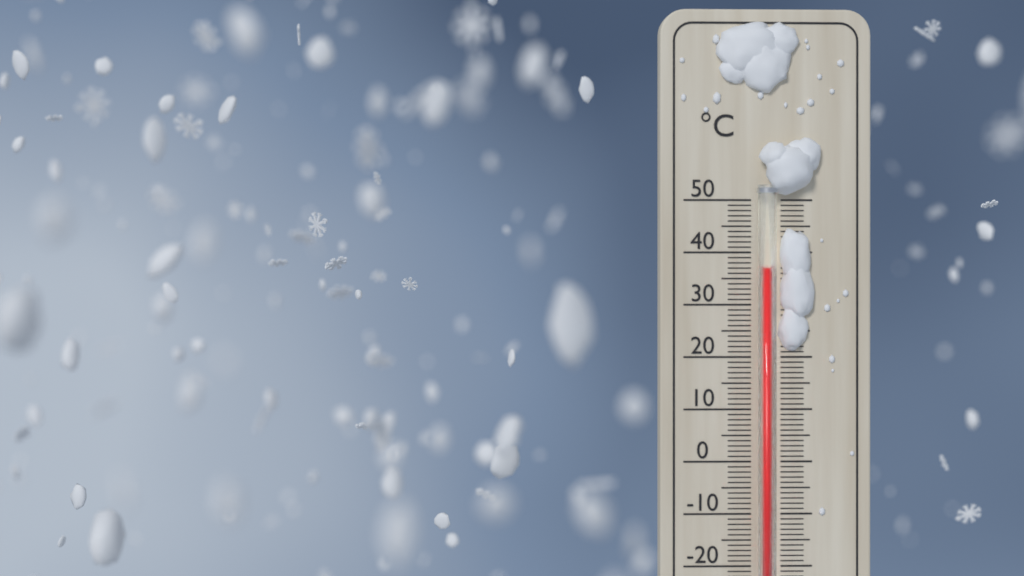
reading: 37 °C
